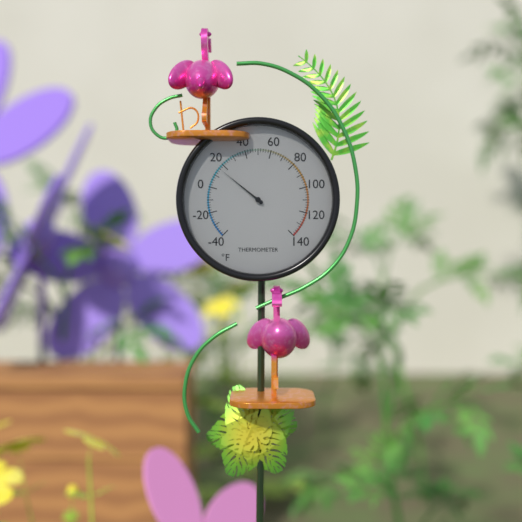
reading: 16 °F
